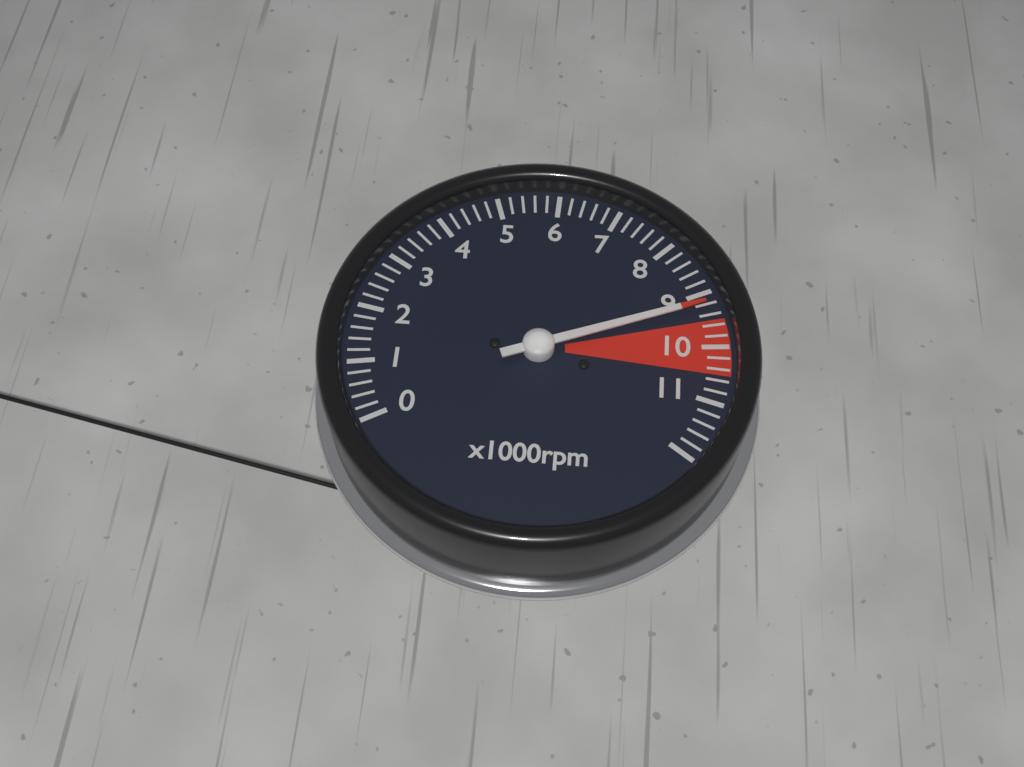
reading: 9200 rpm
